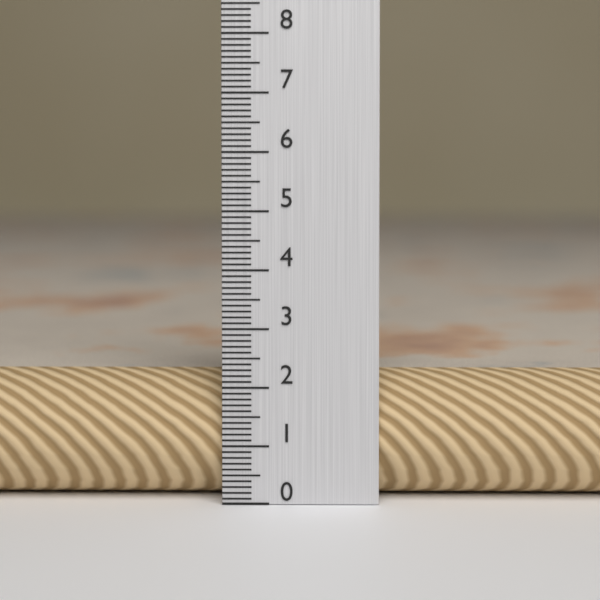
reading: 2.2 (no unit)
